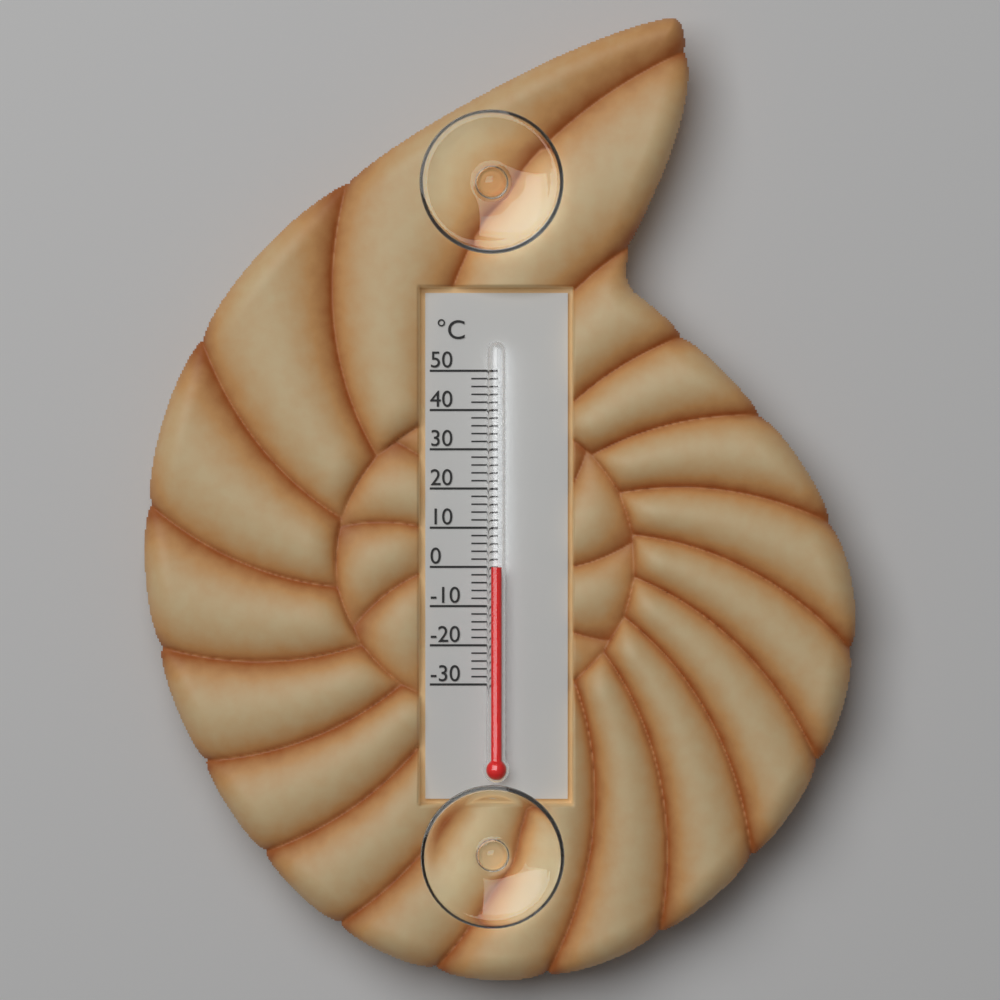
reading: 0 °C
